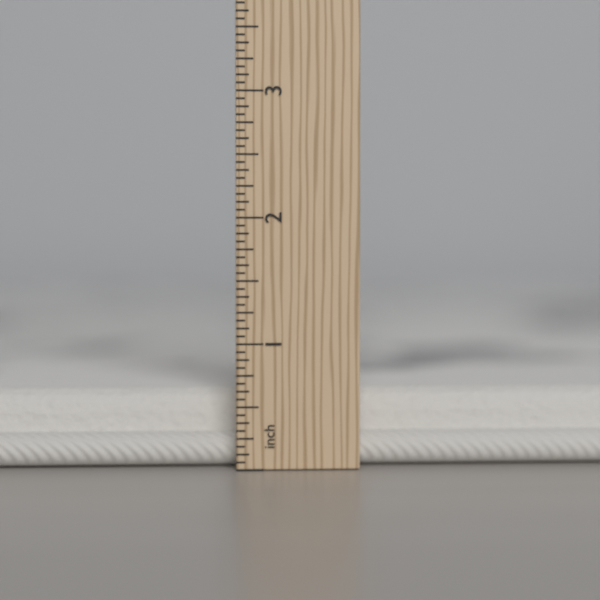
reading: 0.6250 in
